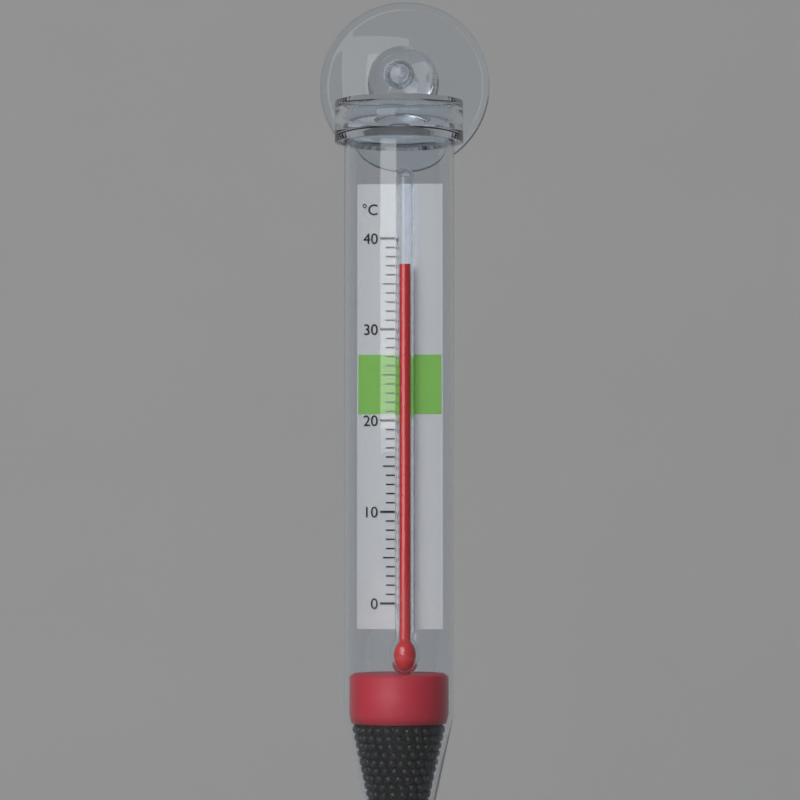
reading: 37 °C
